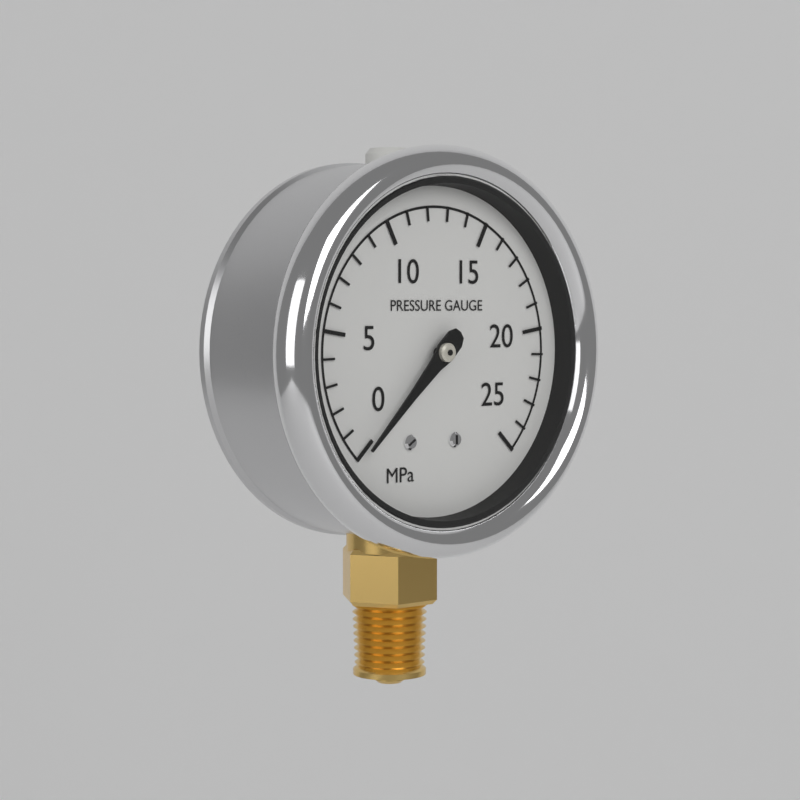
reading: 0 MPa
